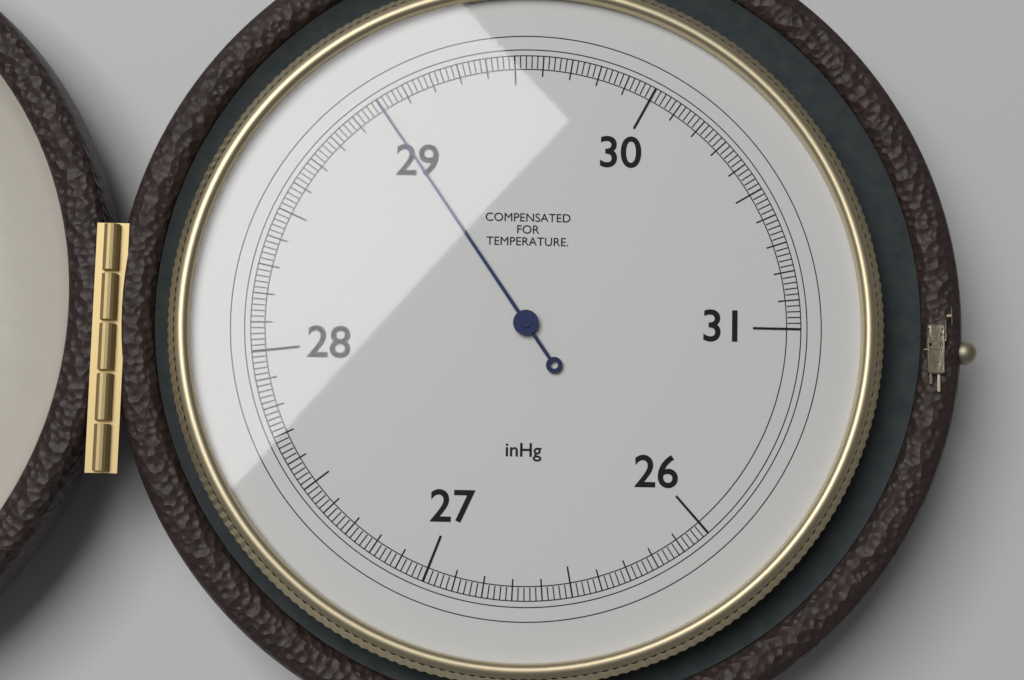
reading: 29.00 inHg
